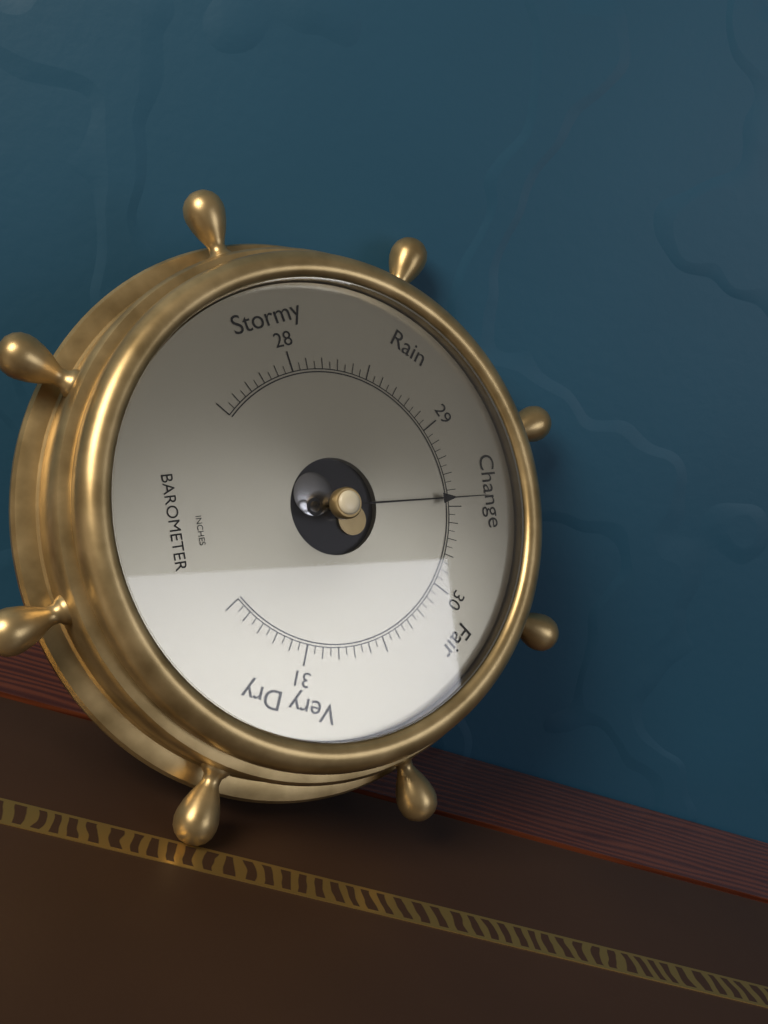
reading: 29.45 inHg
